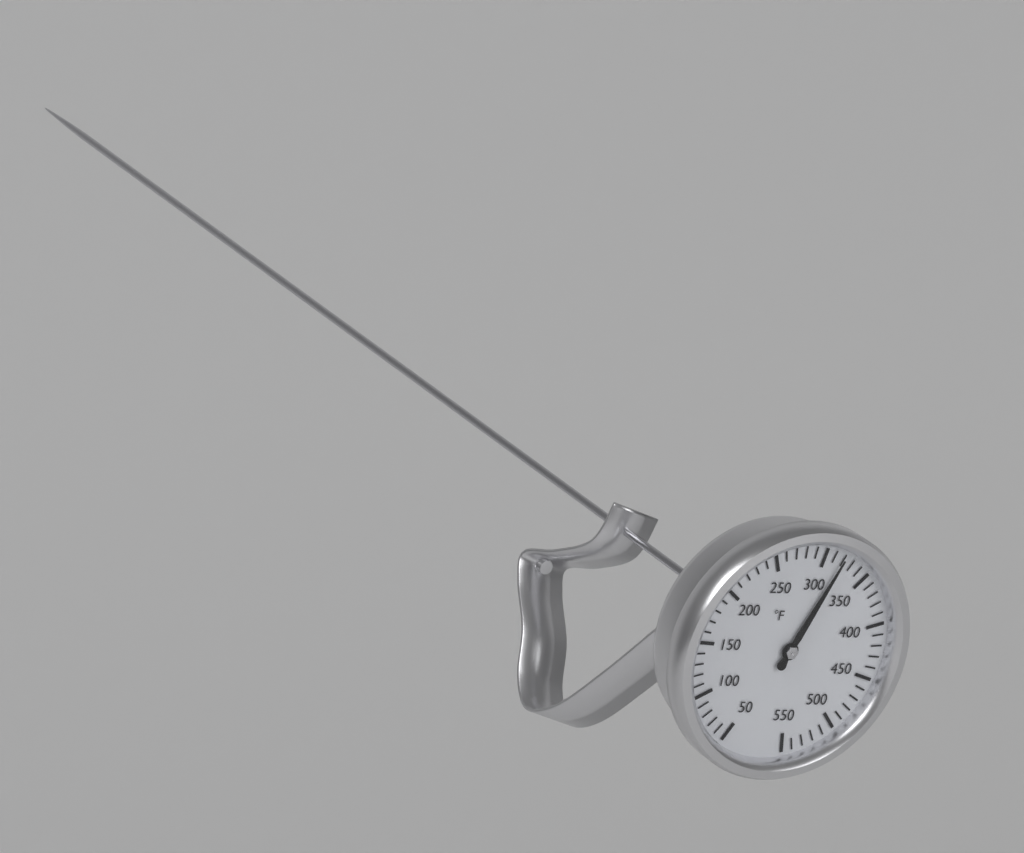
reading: 320 °F
